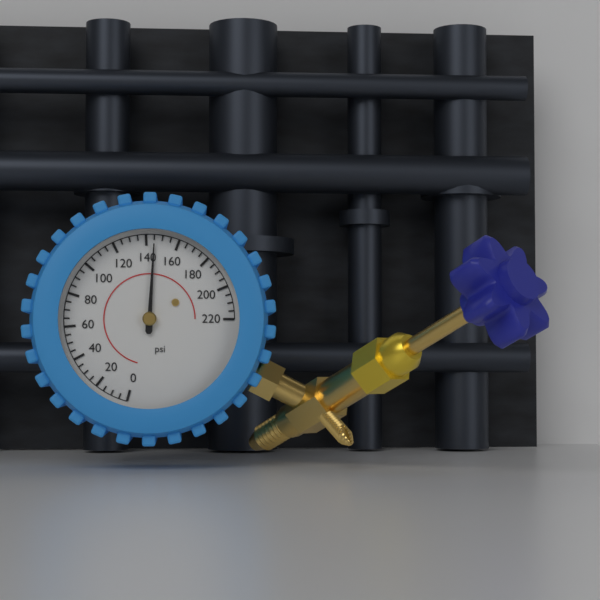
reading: 145 psi
